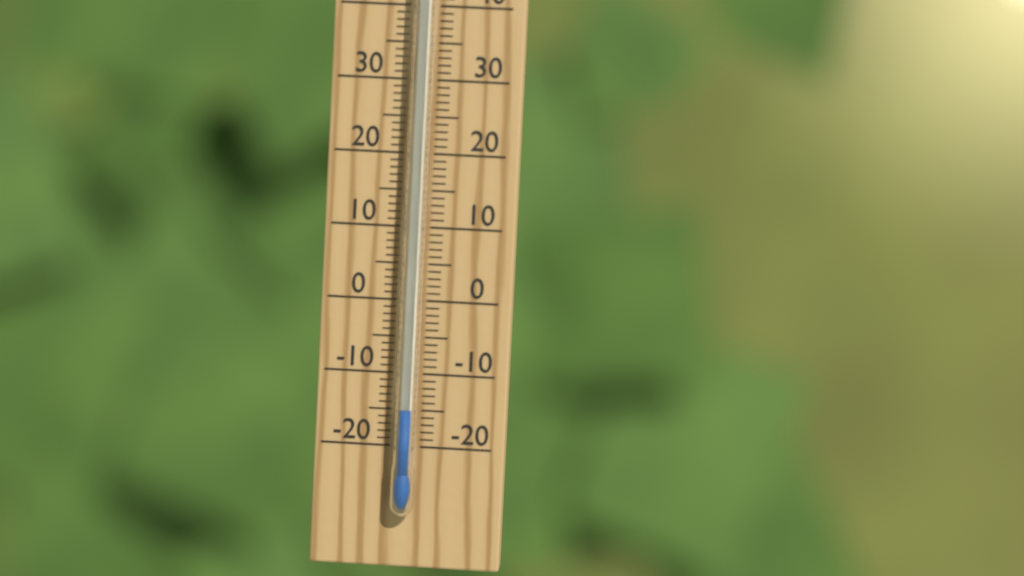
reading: -15 °C
